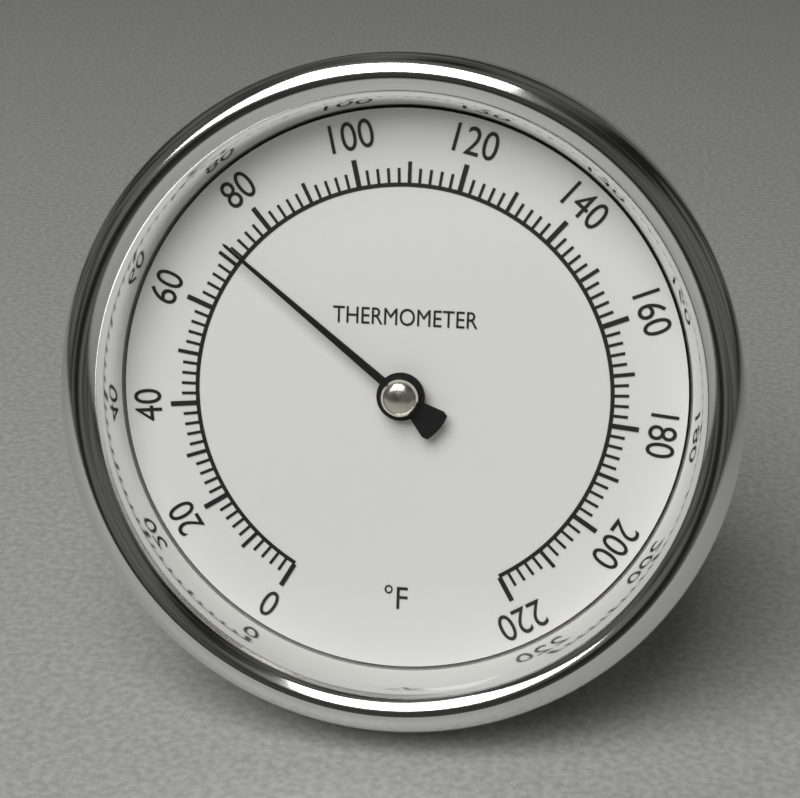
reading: 72 °F
